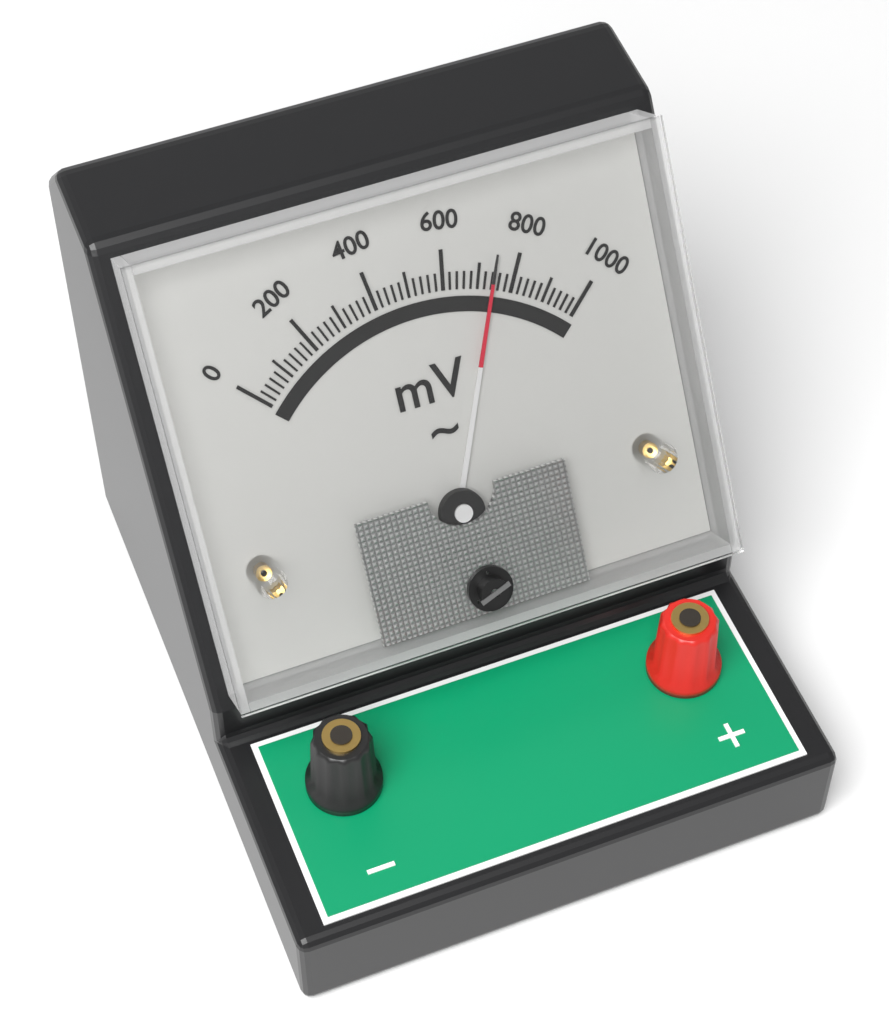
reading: 740 mV
